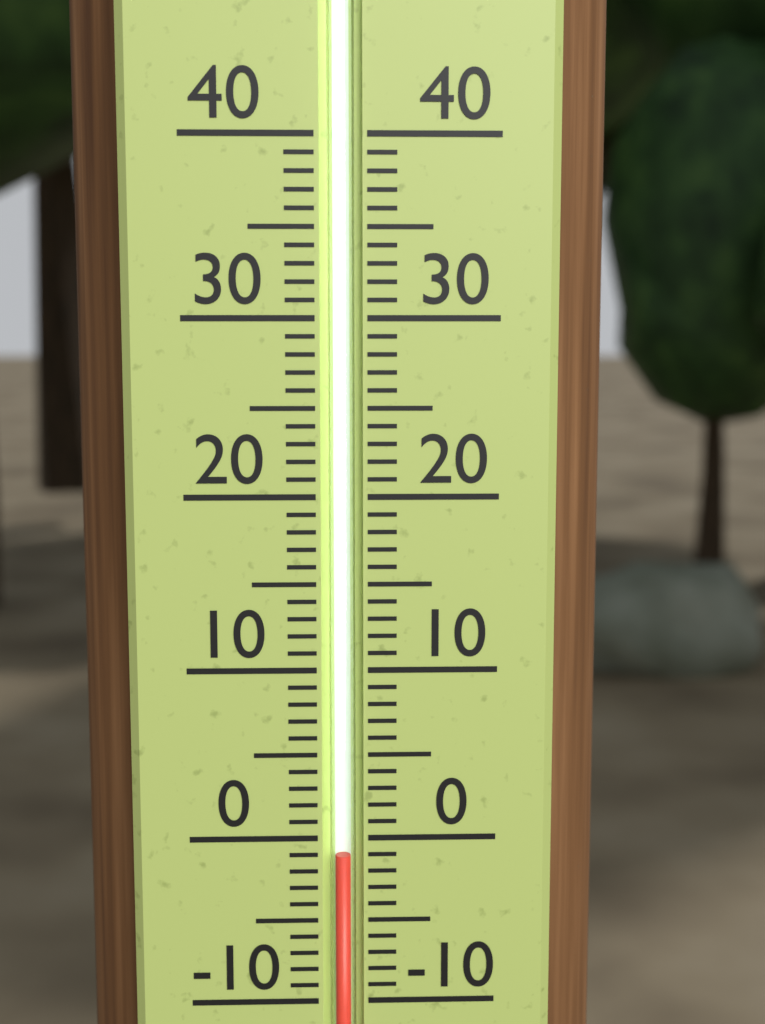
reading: -1 (no unit)
